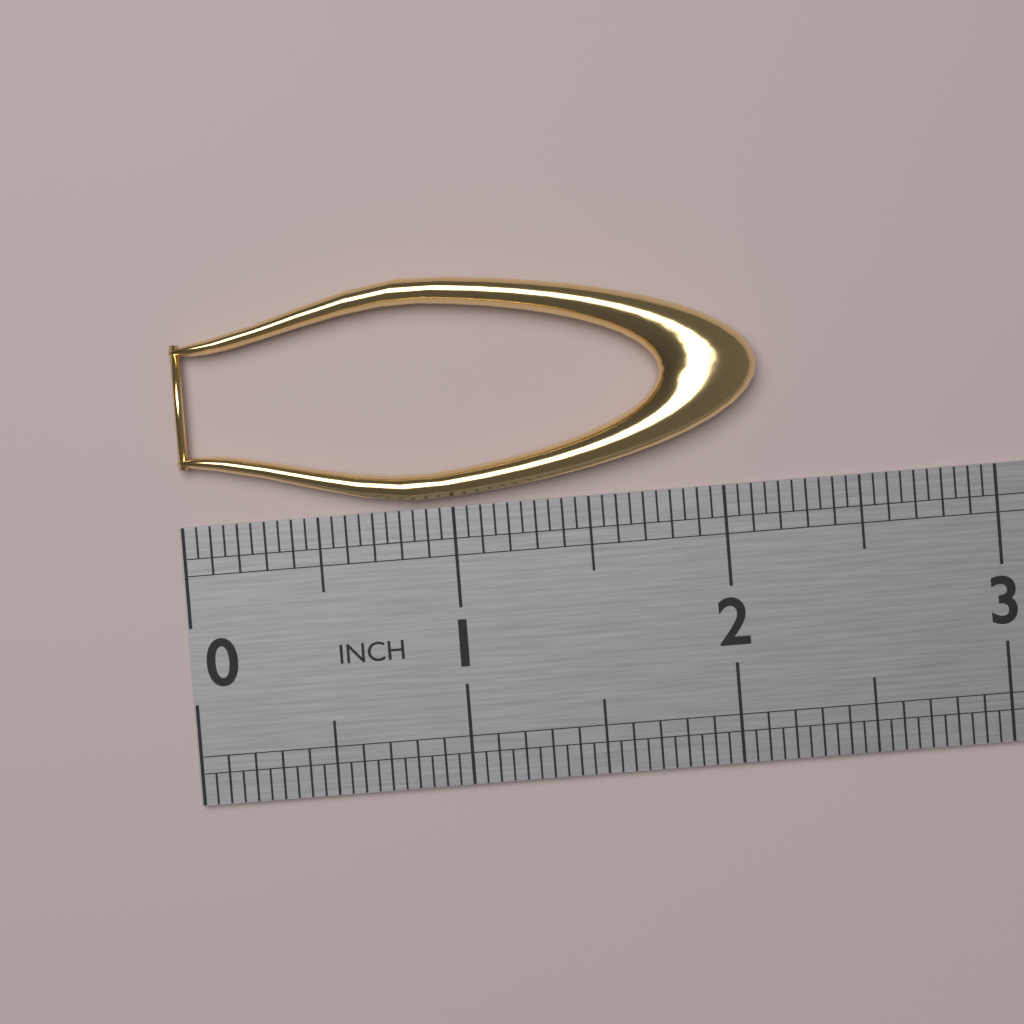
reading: 2.15 in
